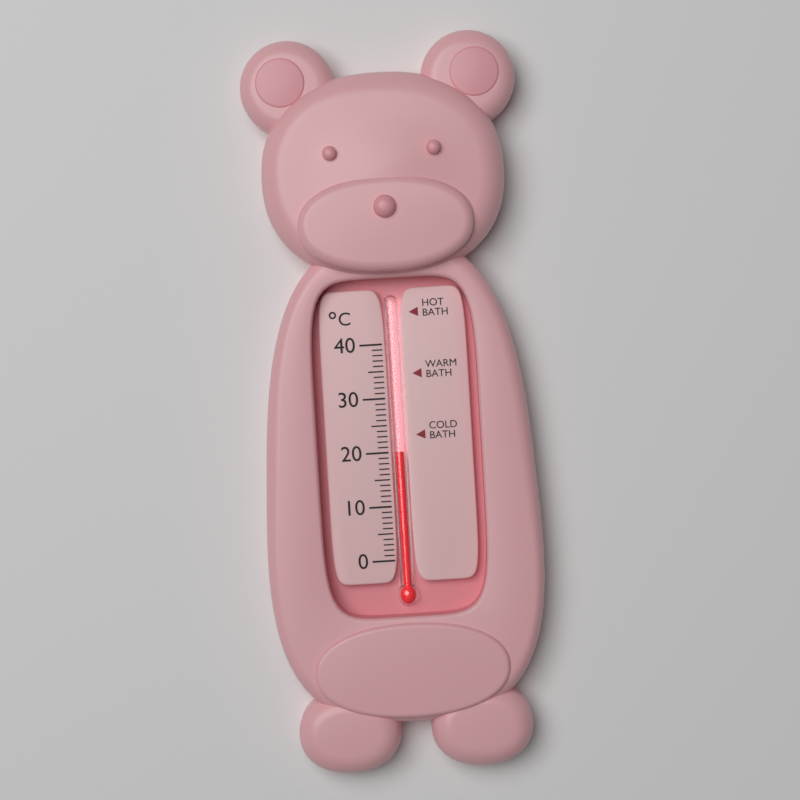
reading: 20 °C
